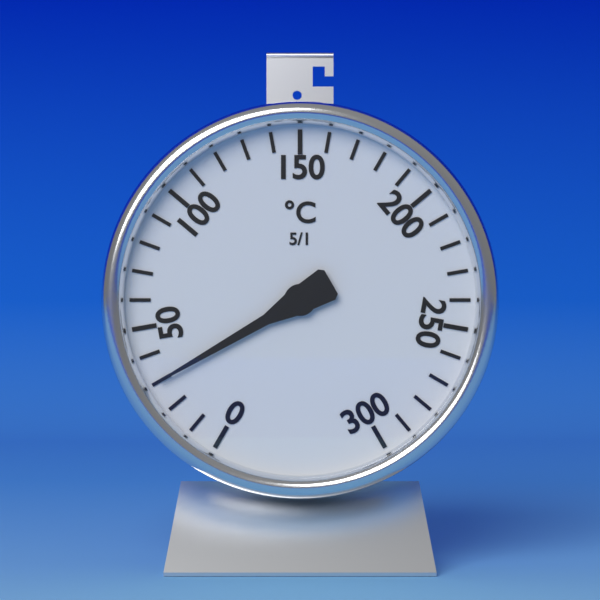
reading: 30 °C
